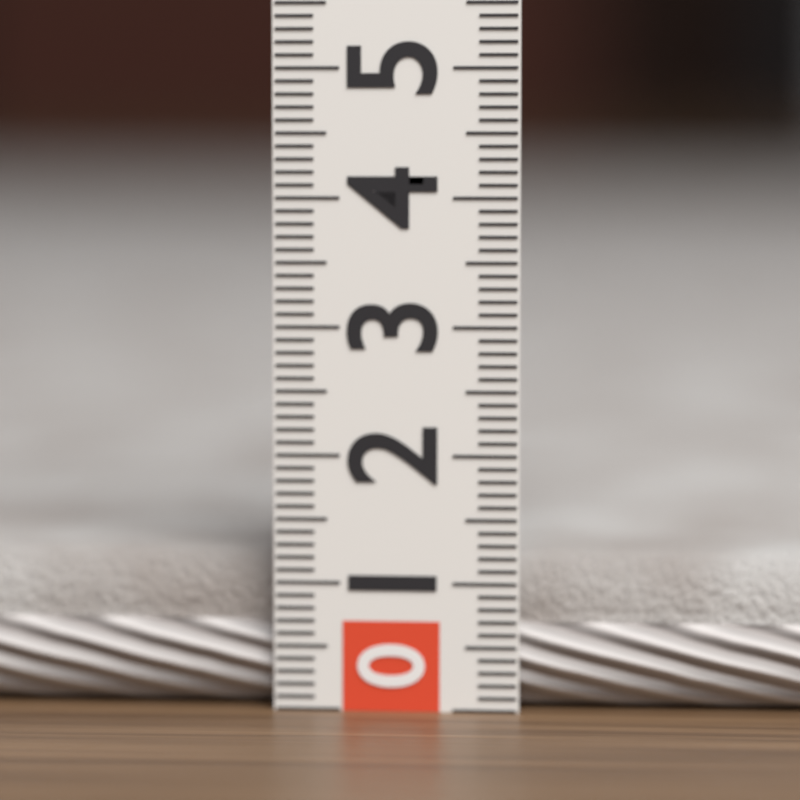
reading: 1.2 (no unit)
